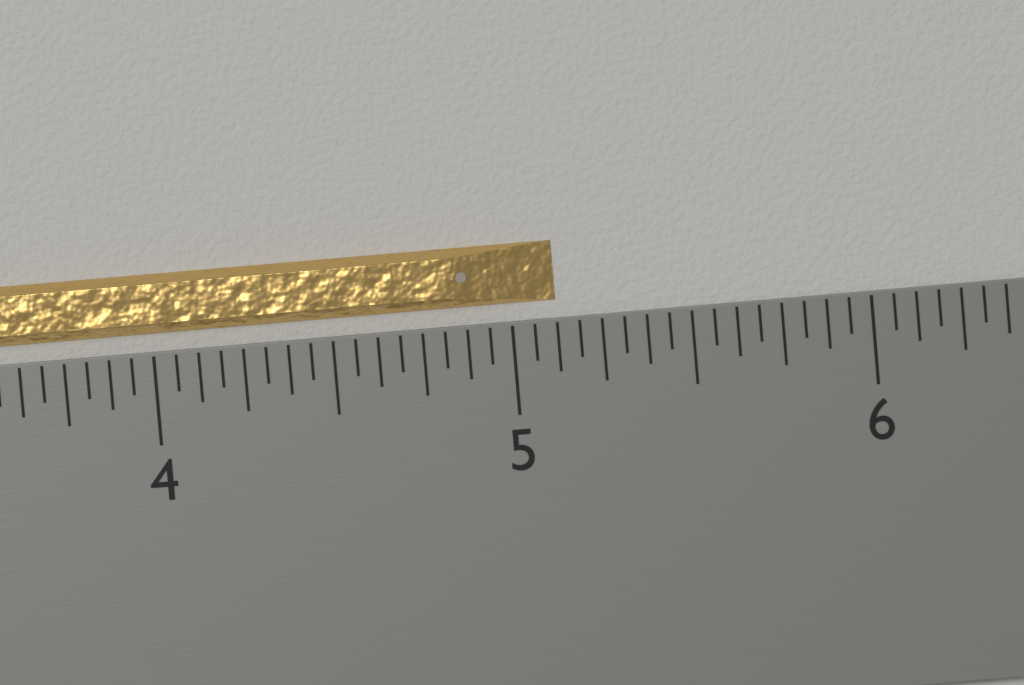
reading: 5.1250 inch
